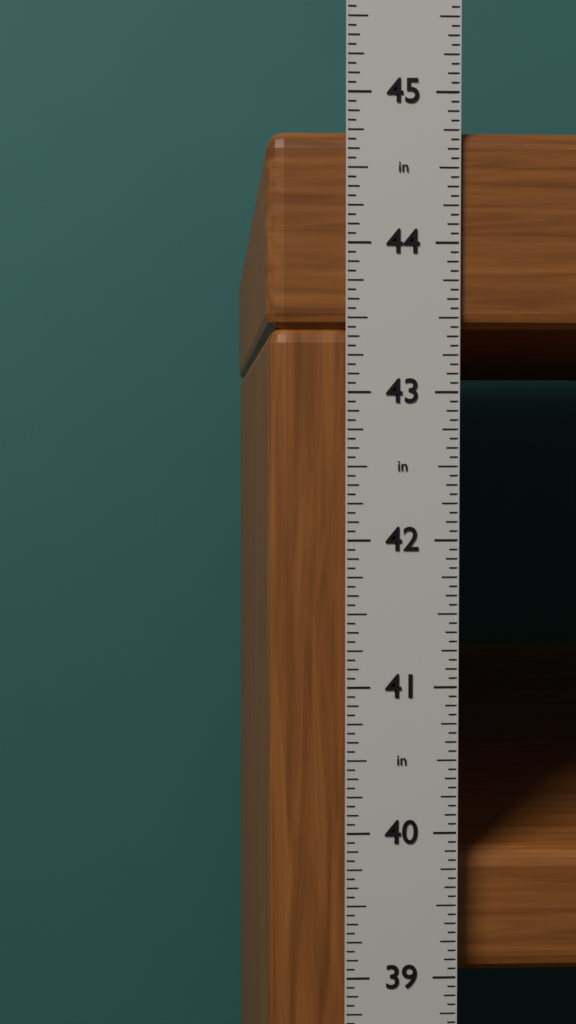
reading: 44.7500 in
